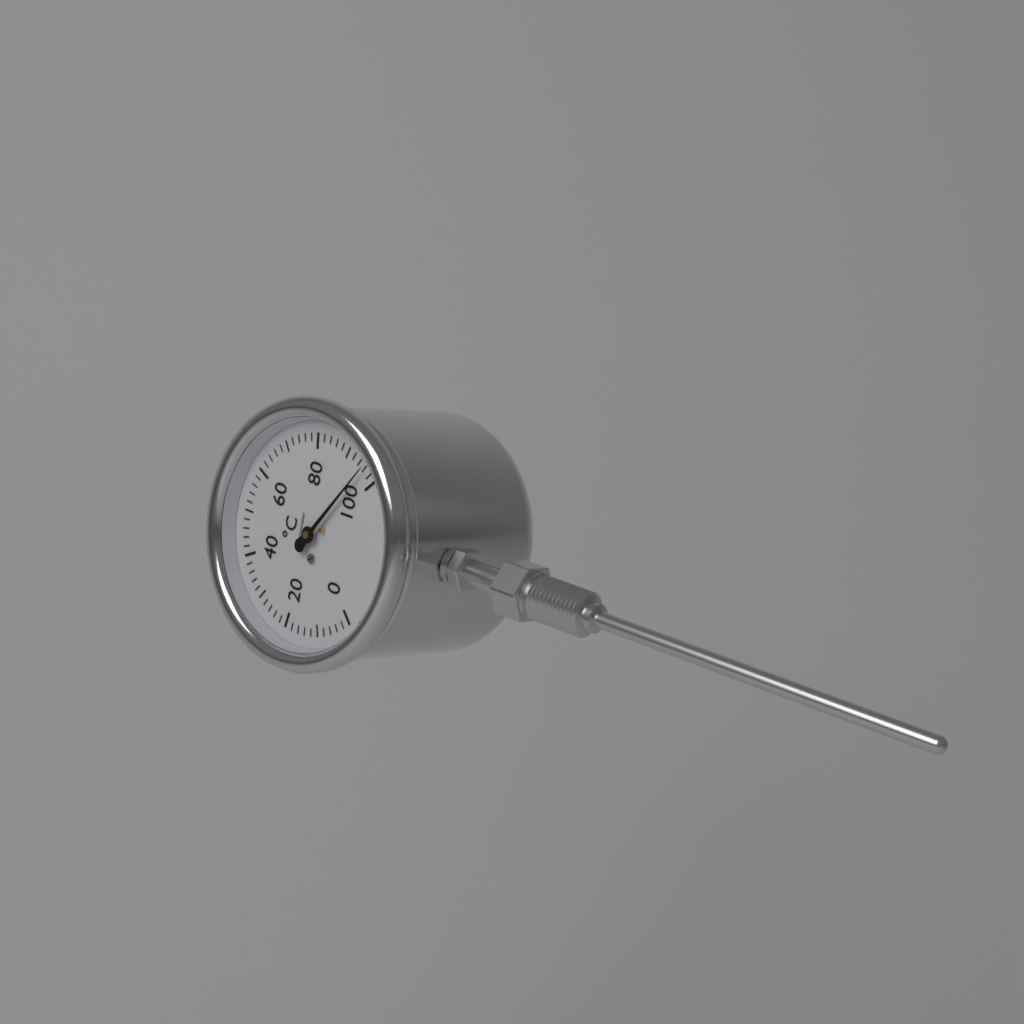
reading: 96 °C
